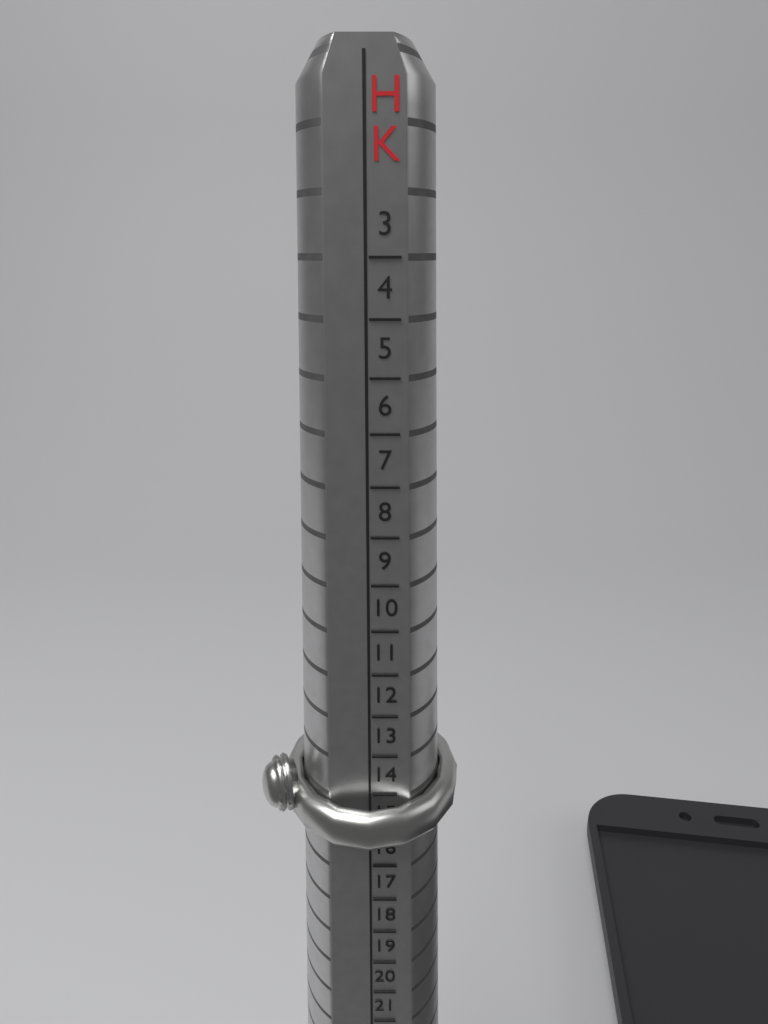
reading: 15 HK
